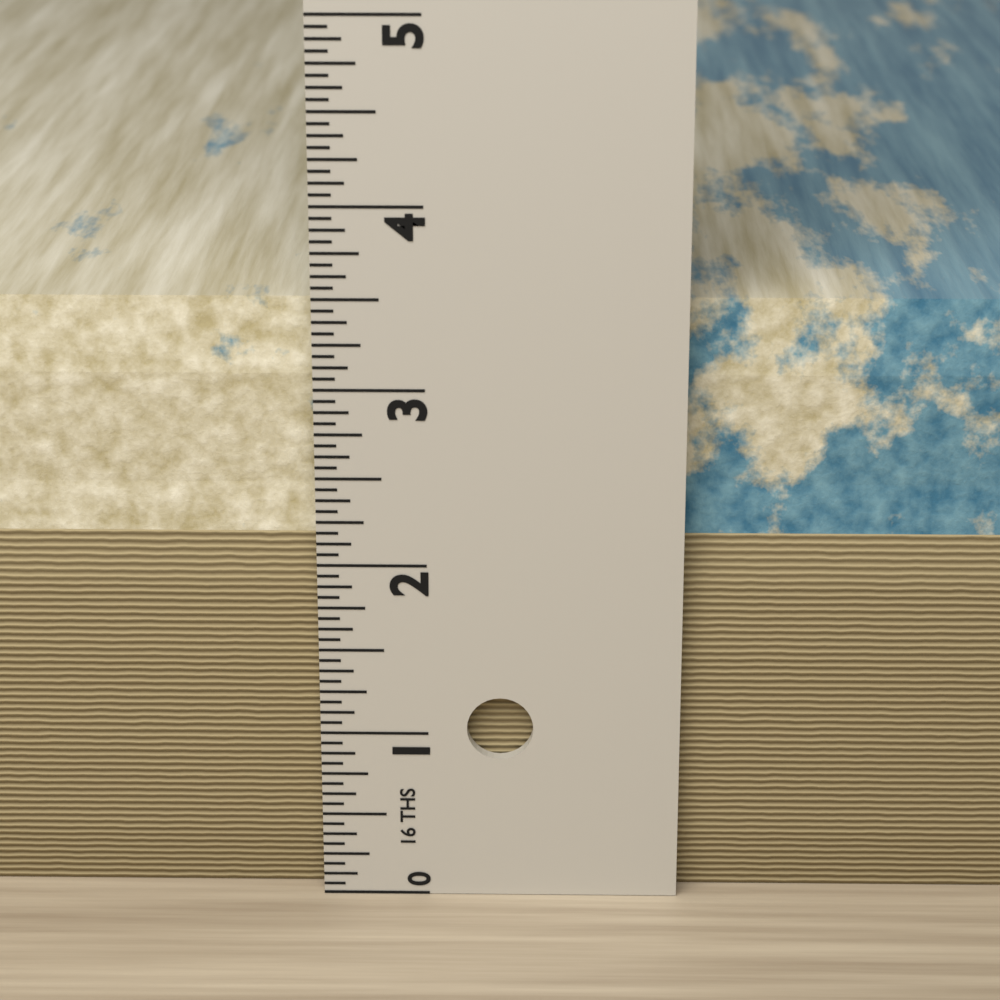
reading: 3.4375 in
